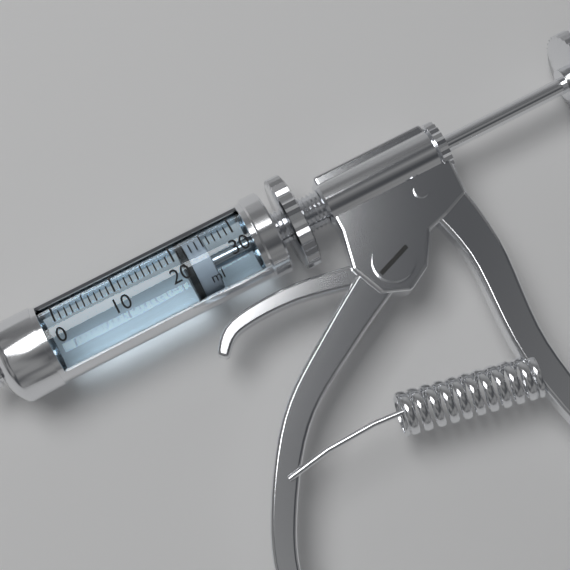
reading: 21 ml
